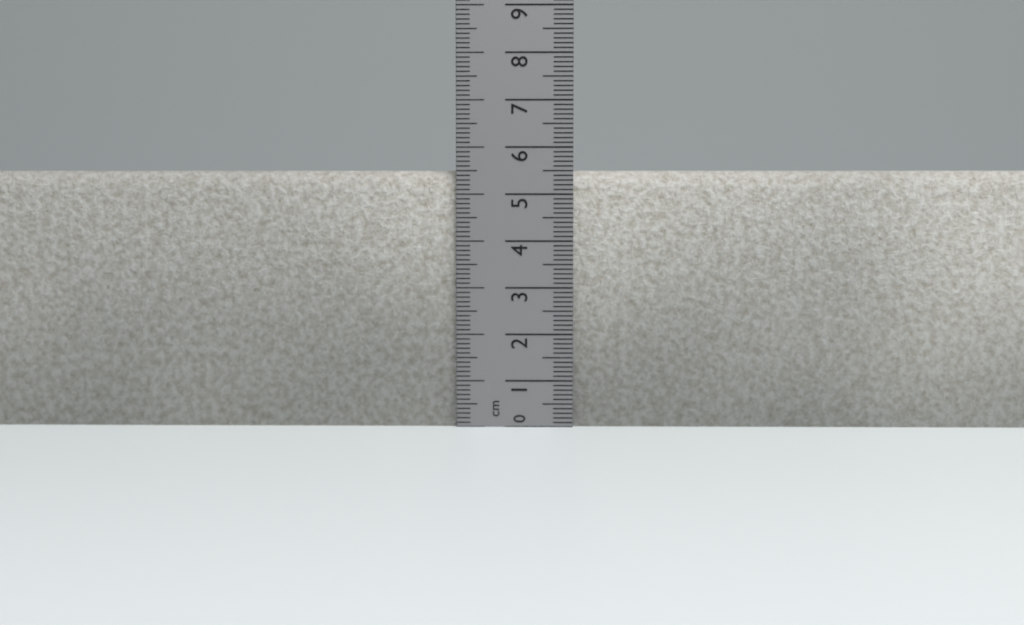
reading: 5.5 cm
